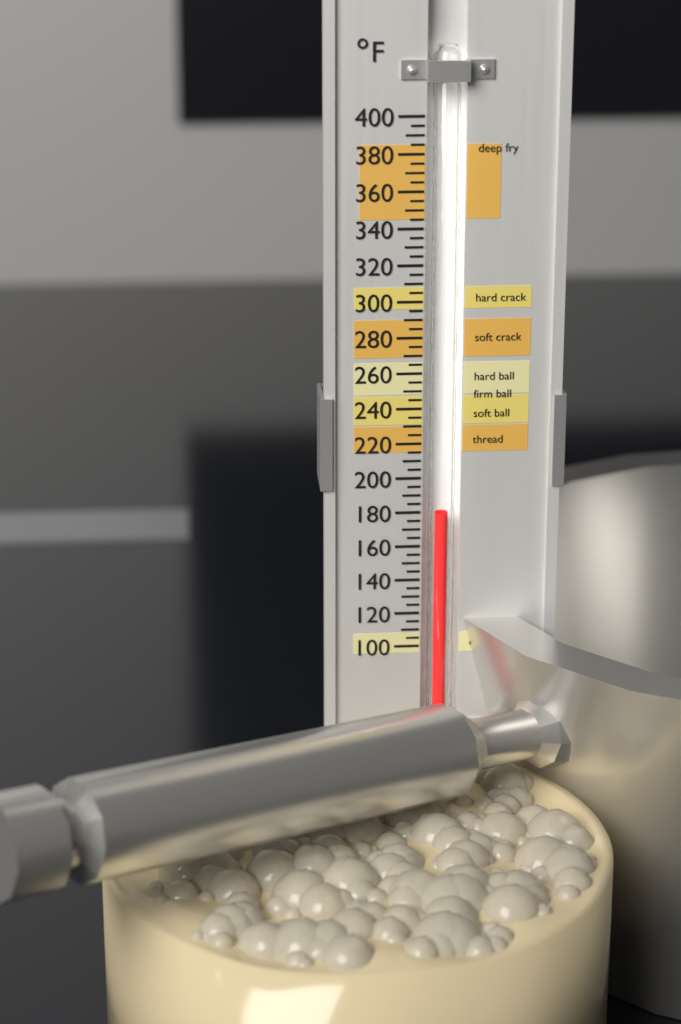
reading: 180 °F
